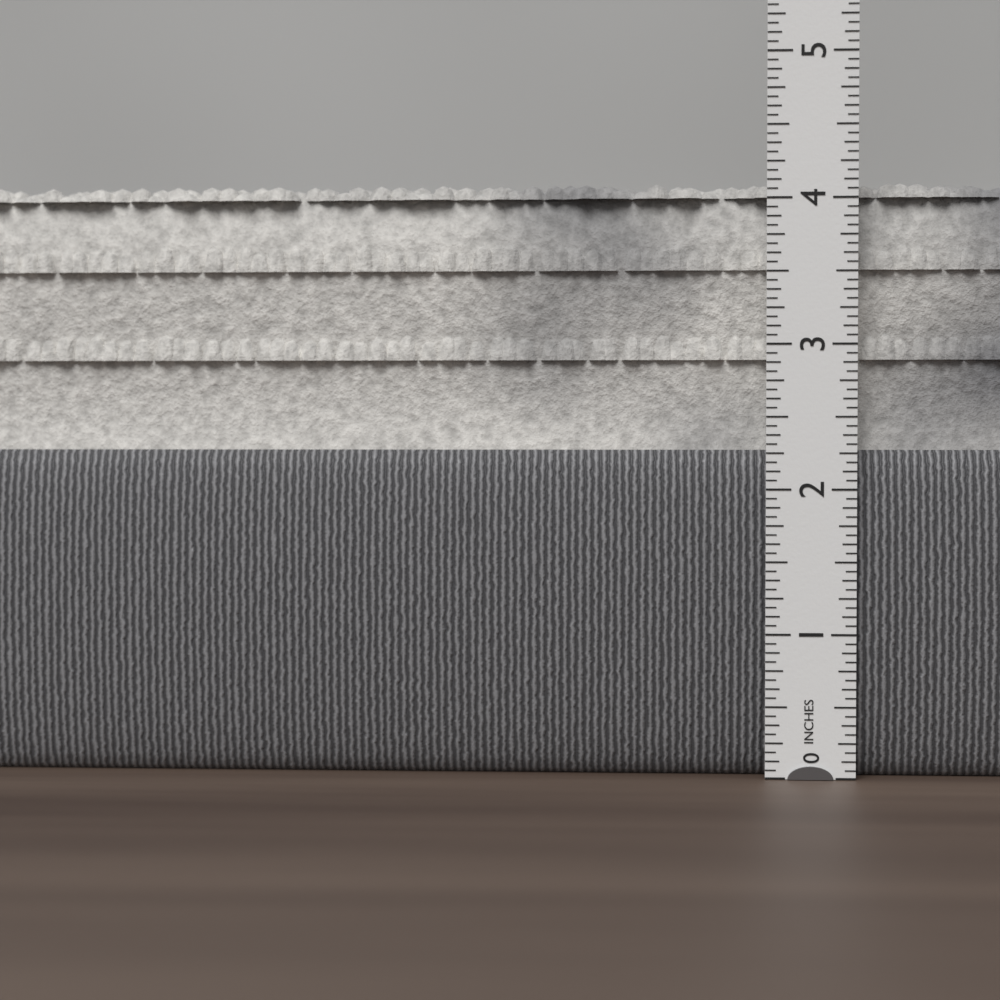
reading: 4.1250 in
